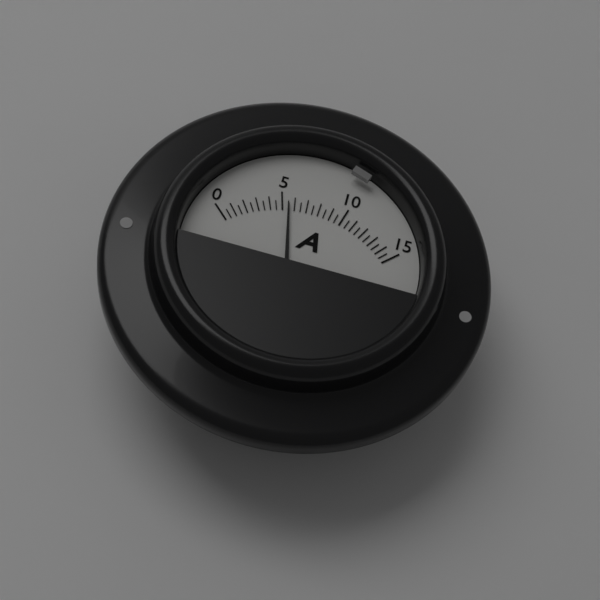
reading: 5.5 A
